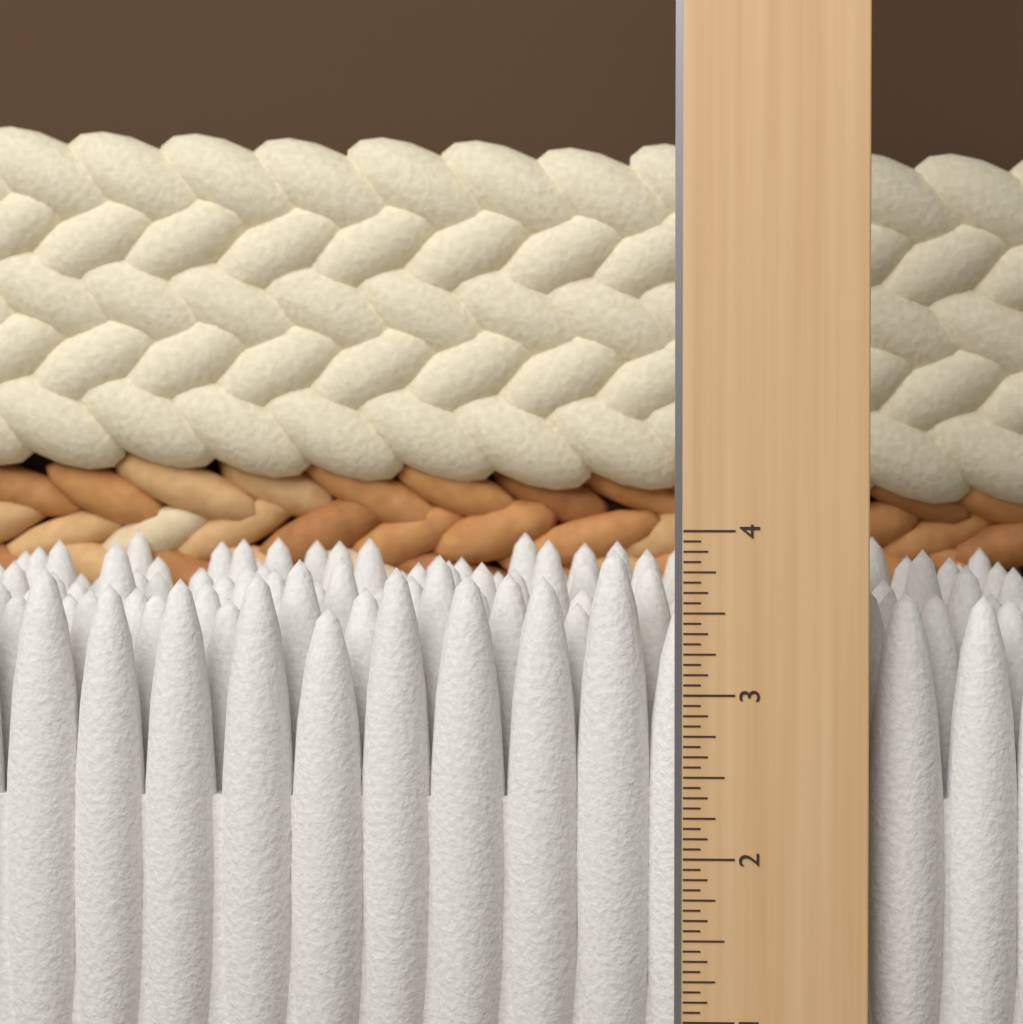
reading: 3.8750 in
